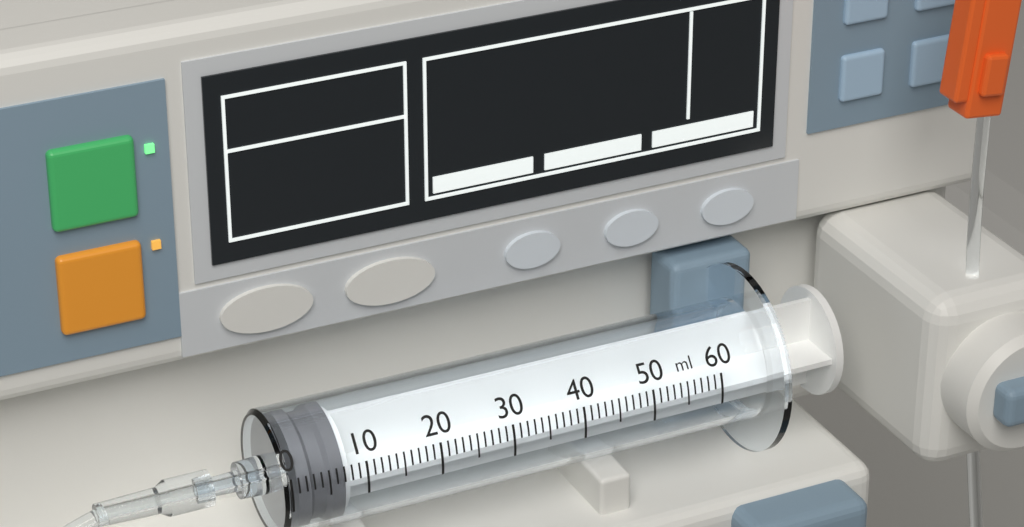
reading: 1 ml
